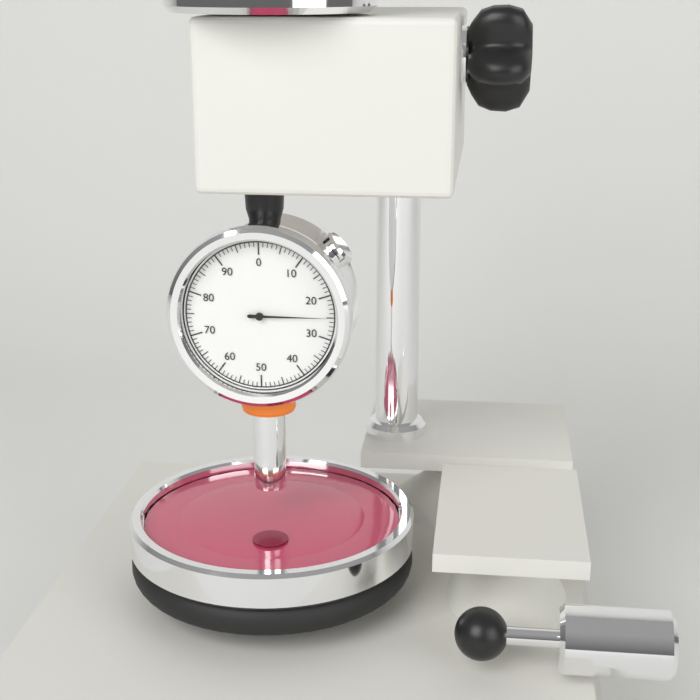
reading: 25 (no unit)
